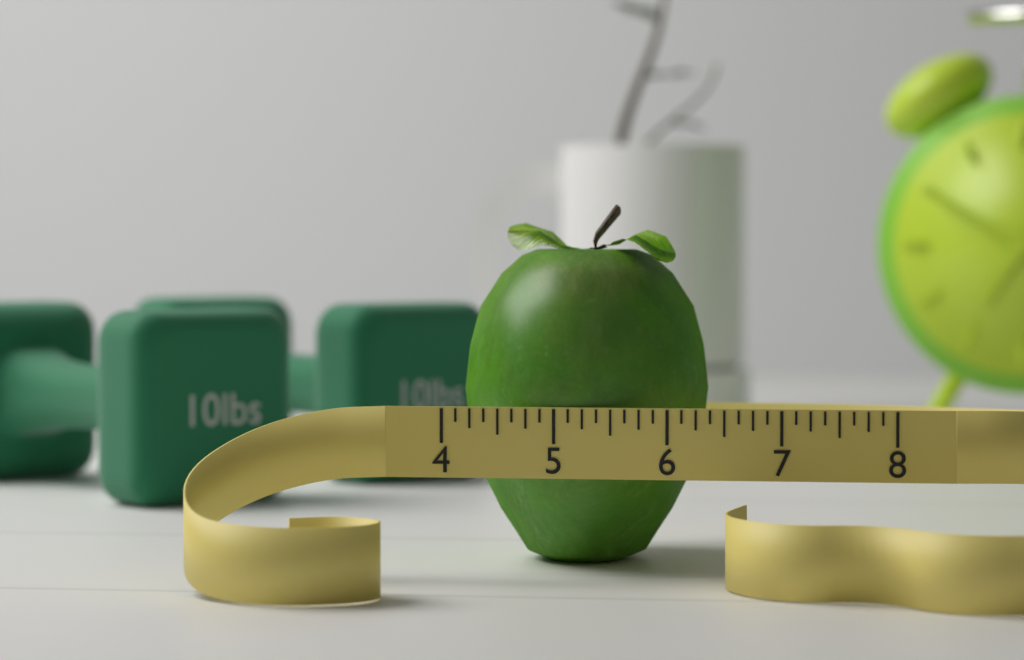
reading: 6.250 (no unit)
